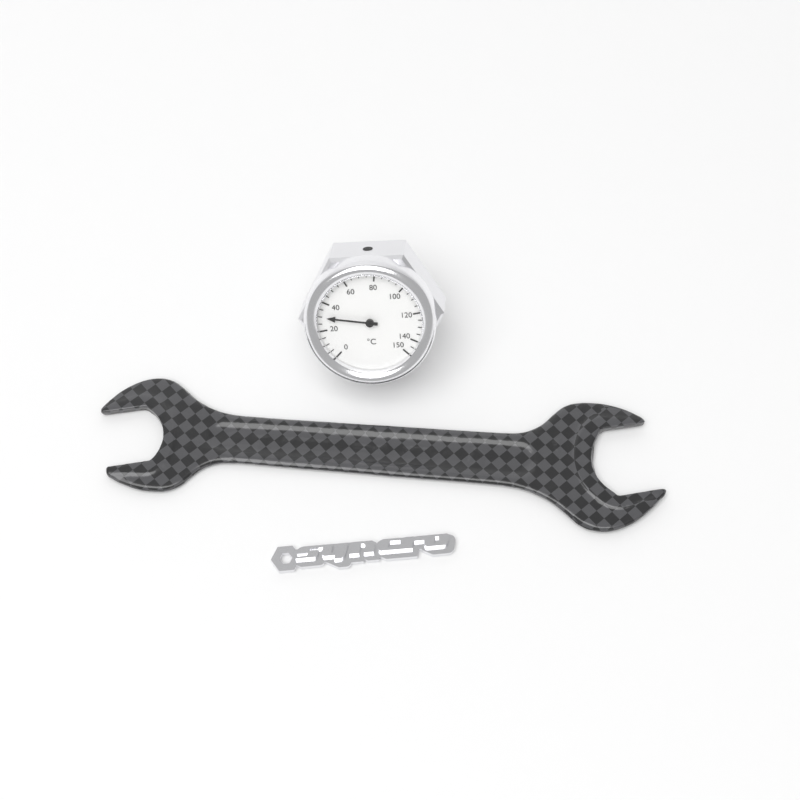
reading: 30 °C
